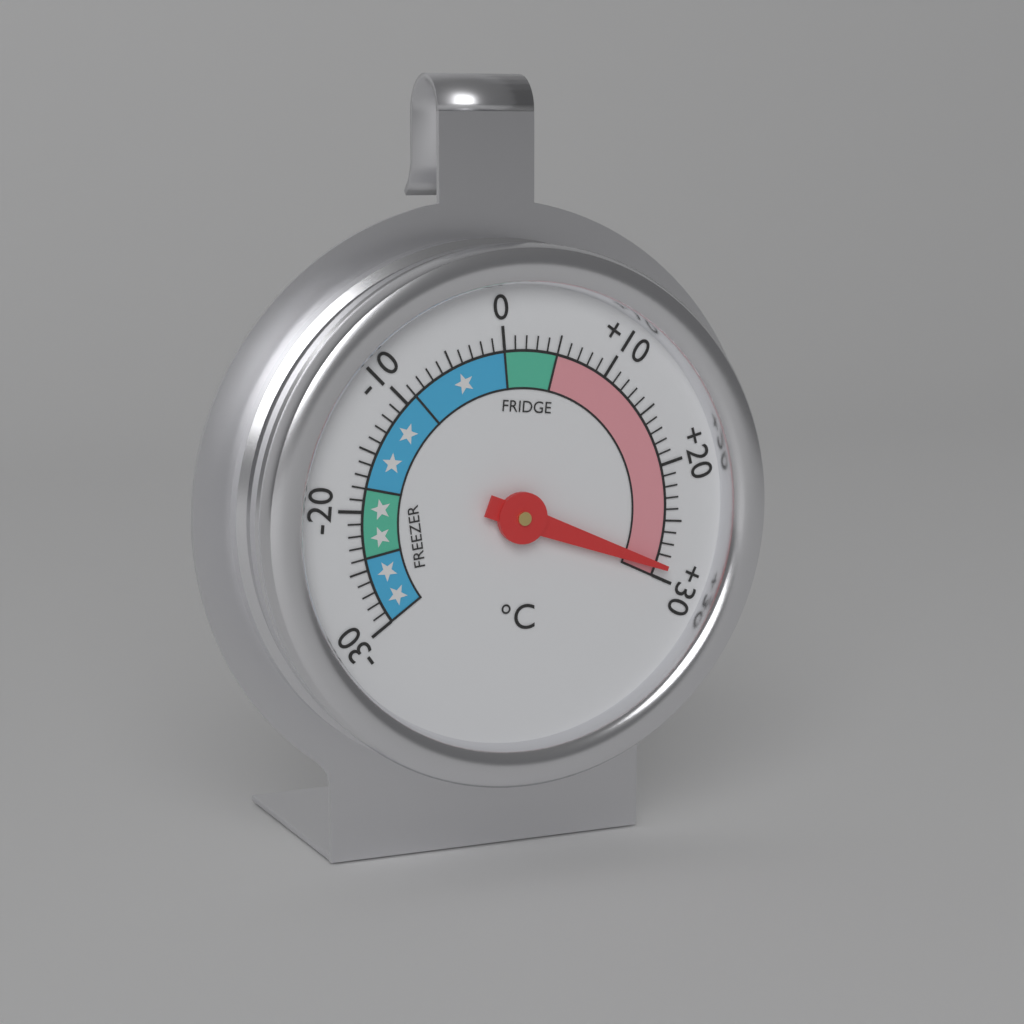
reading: 29 °C
